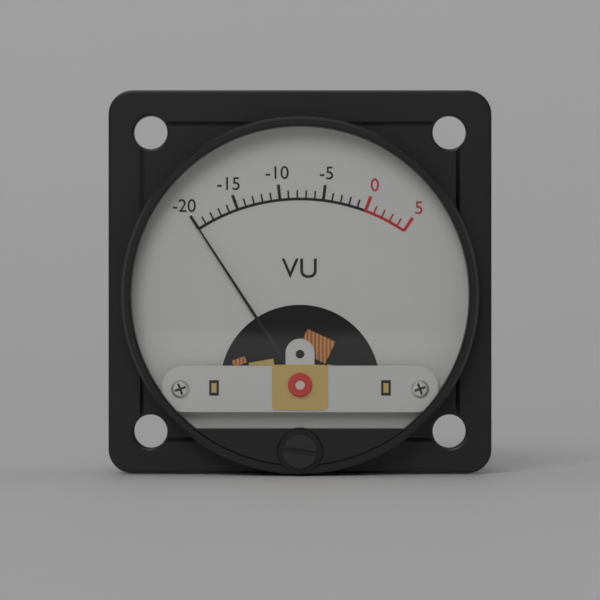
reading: -20 VU
